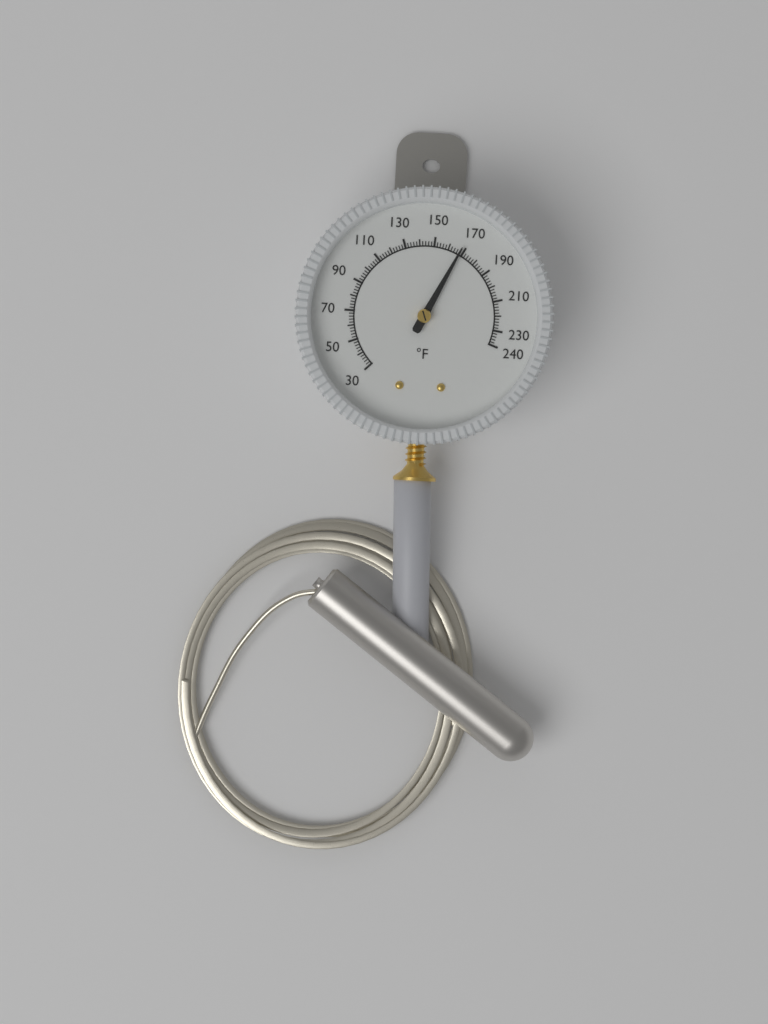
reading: 168 °F
